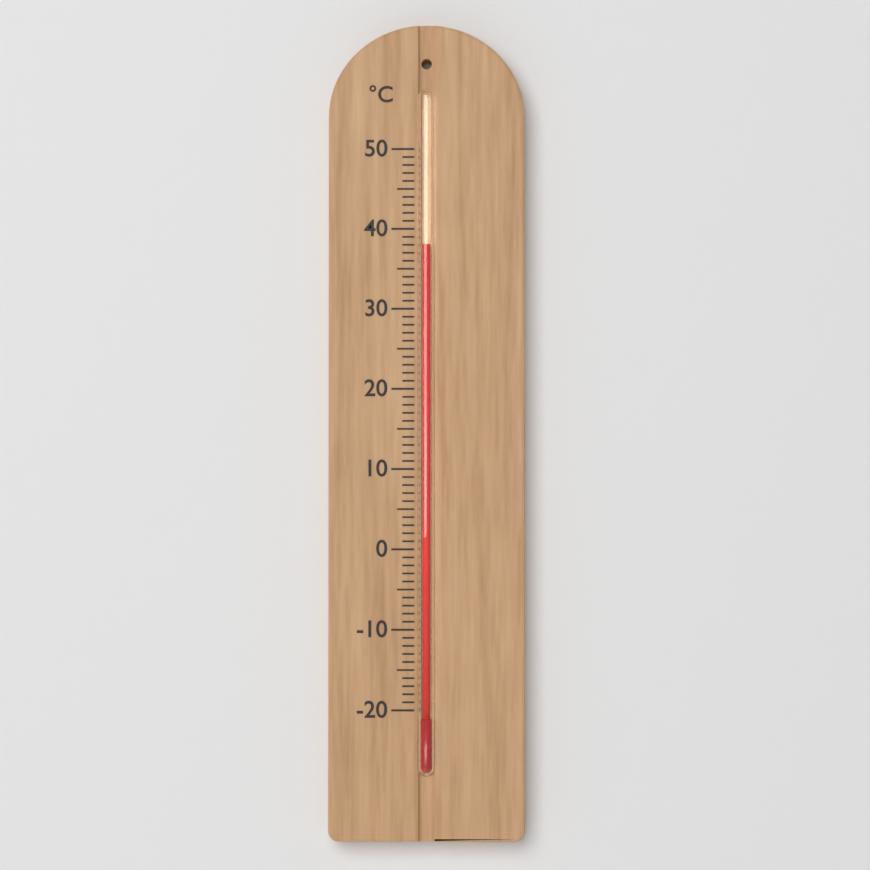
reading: 38 °C
